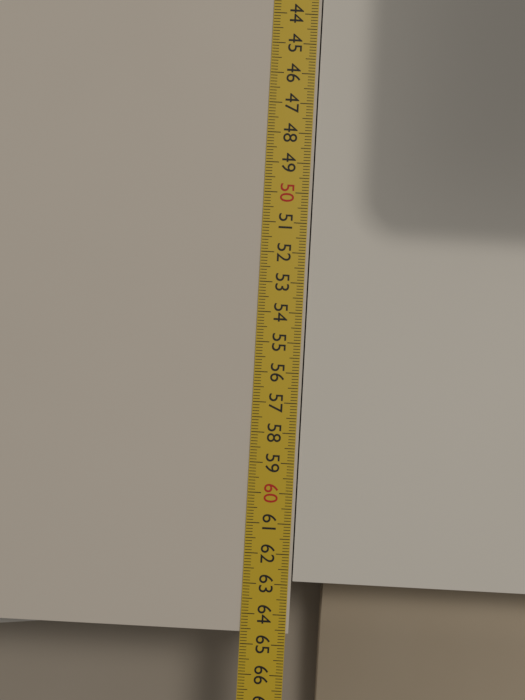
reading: 64.6 cm
